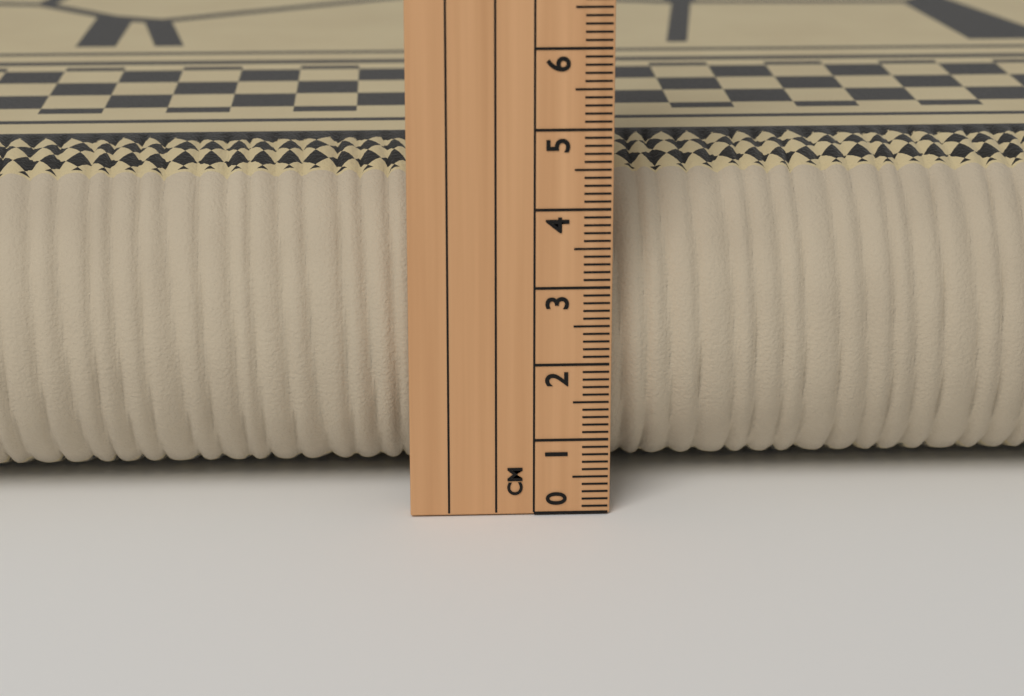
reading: 4.4 cm
